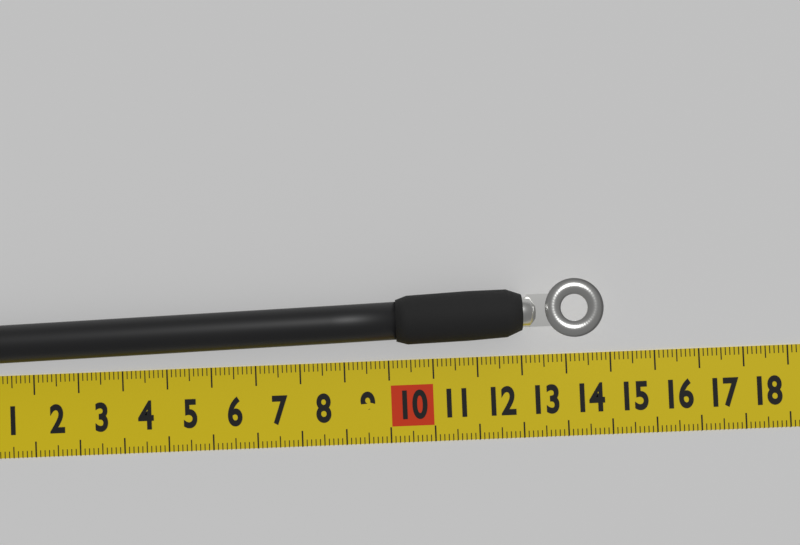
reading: 14.8 cm
